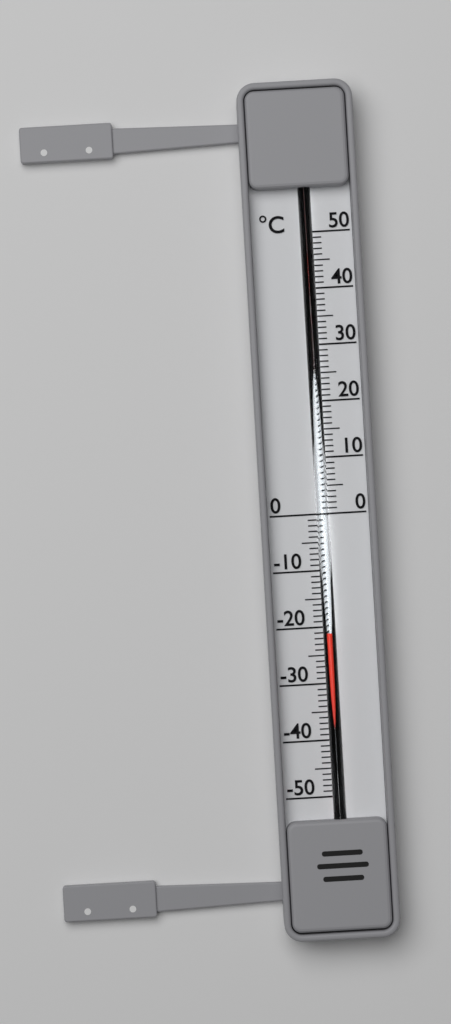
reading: -21 °C
